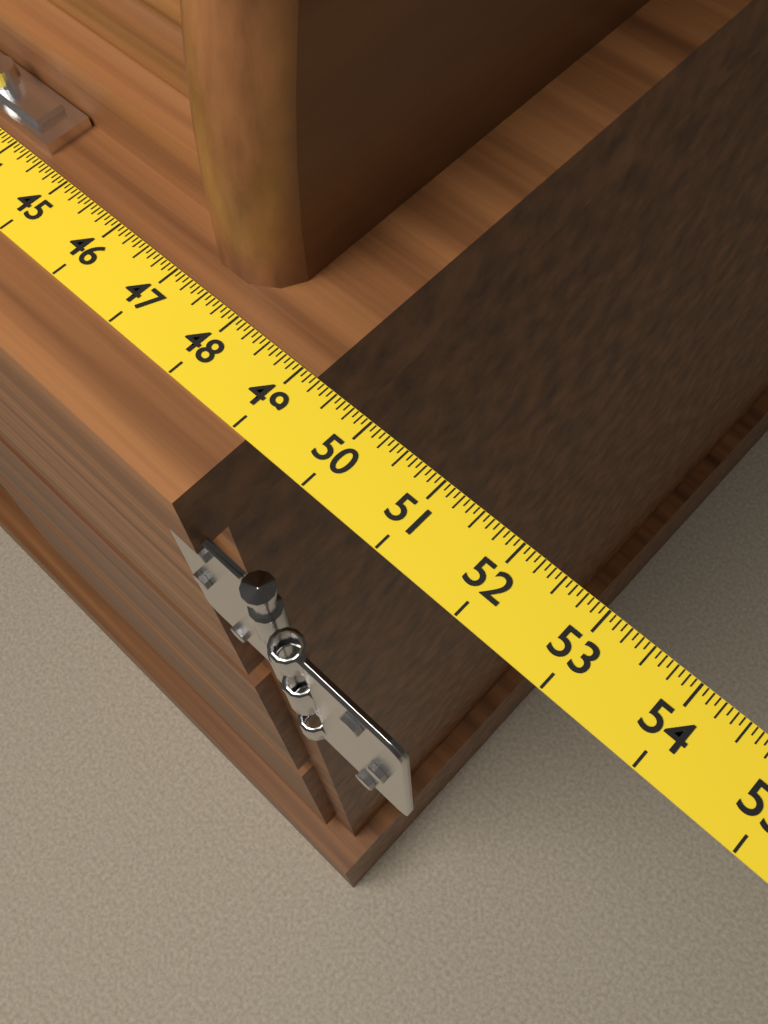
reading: 49.1875 (no unit)
